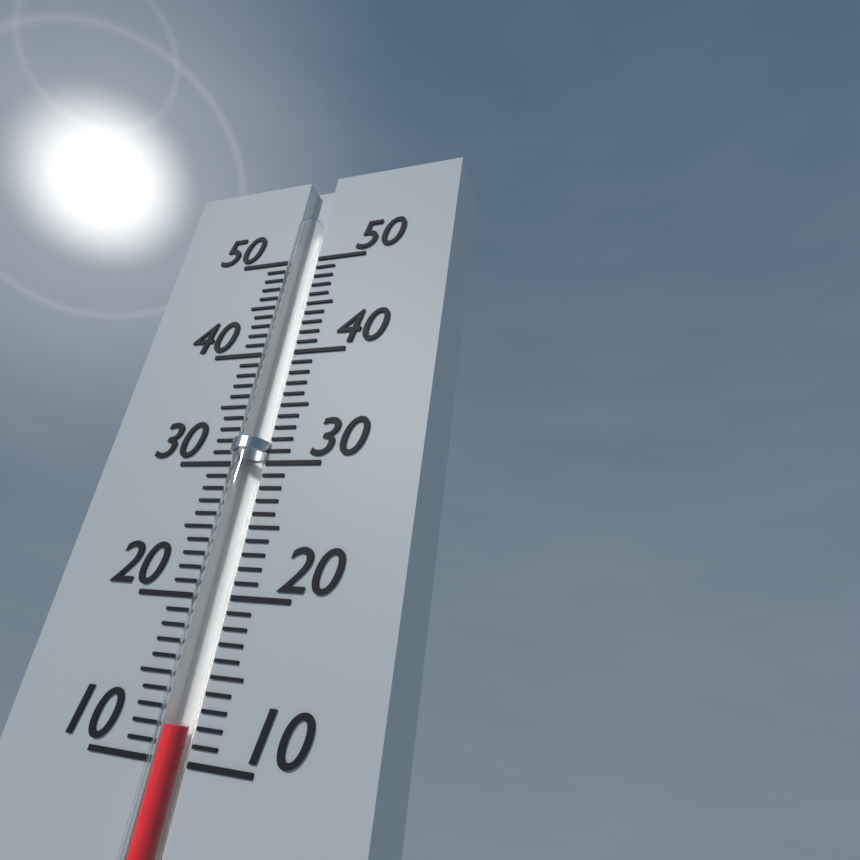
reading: 12 (no unit)
